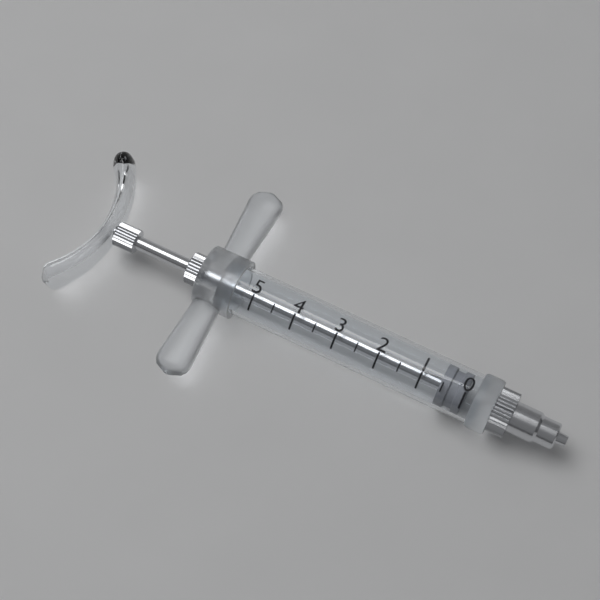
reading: 0.0 (no unit)
